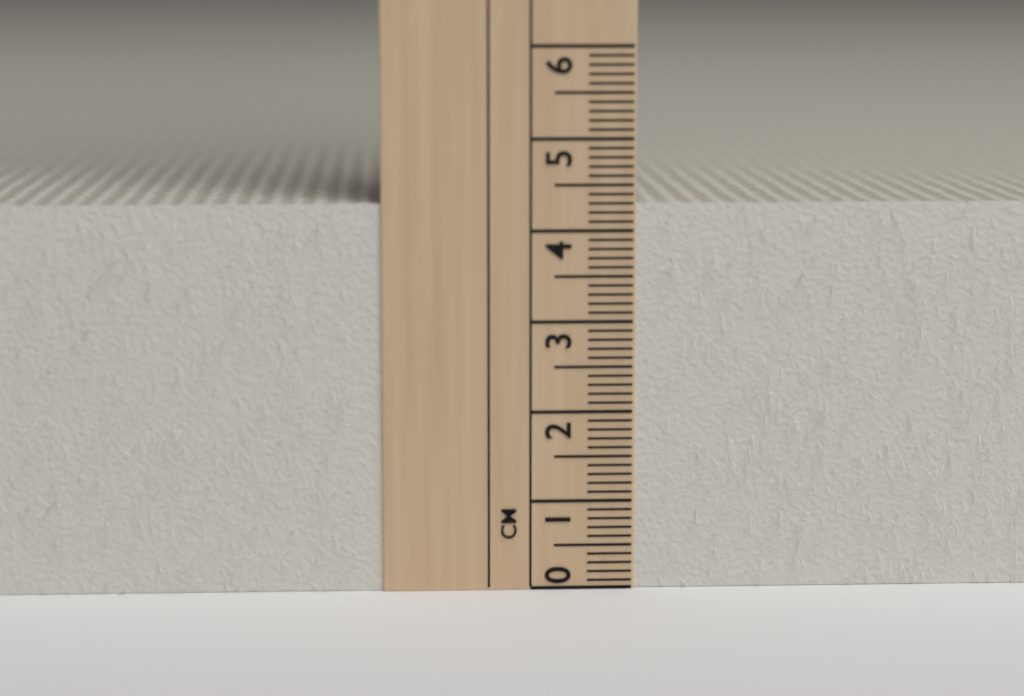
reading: 4.3 cm
